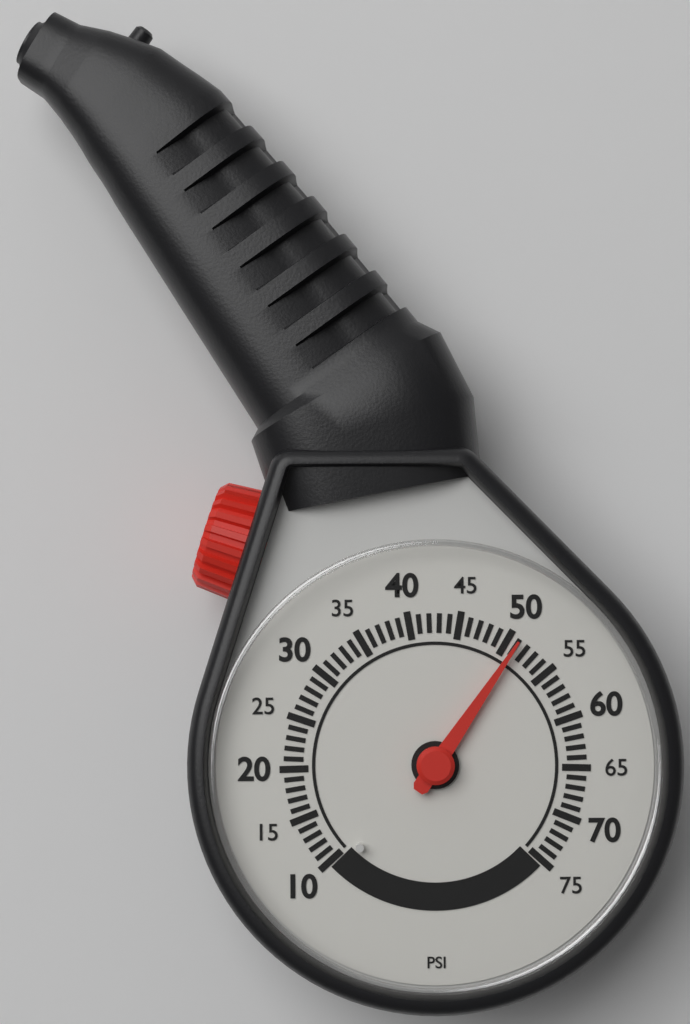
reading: 51 psi
